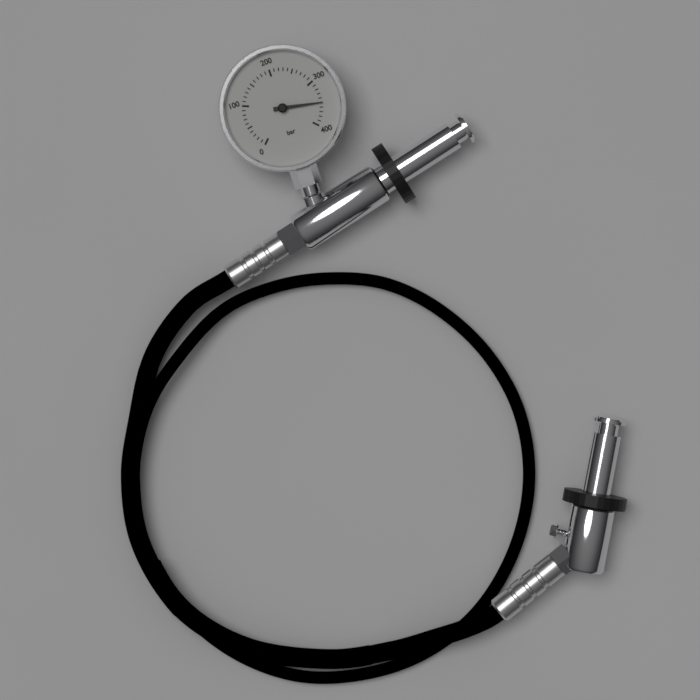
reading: 350 bar
